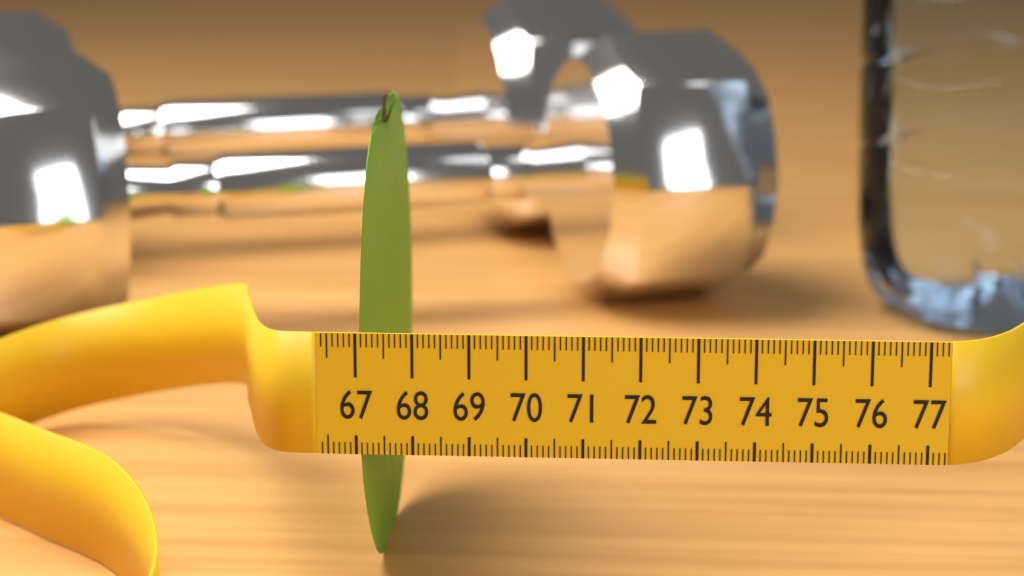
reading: 67.1 (no unit)
